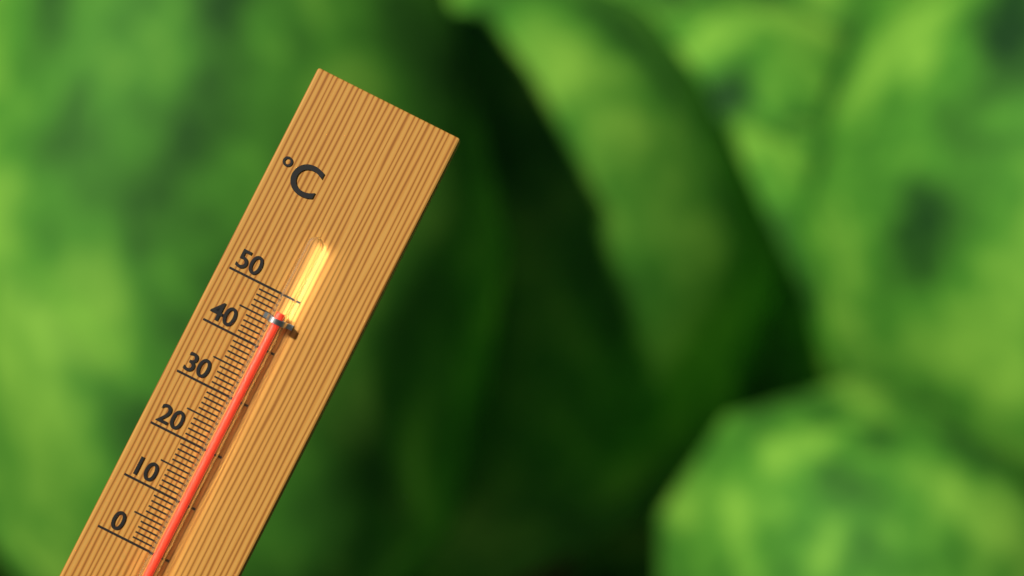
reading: 47 °C
